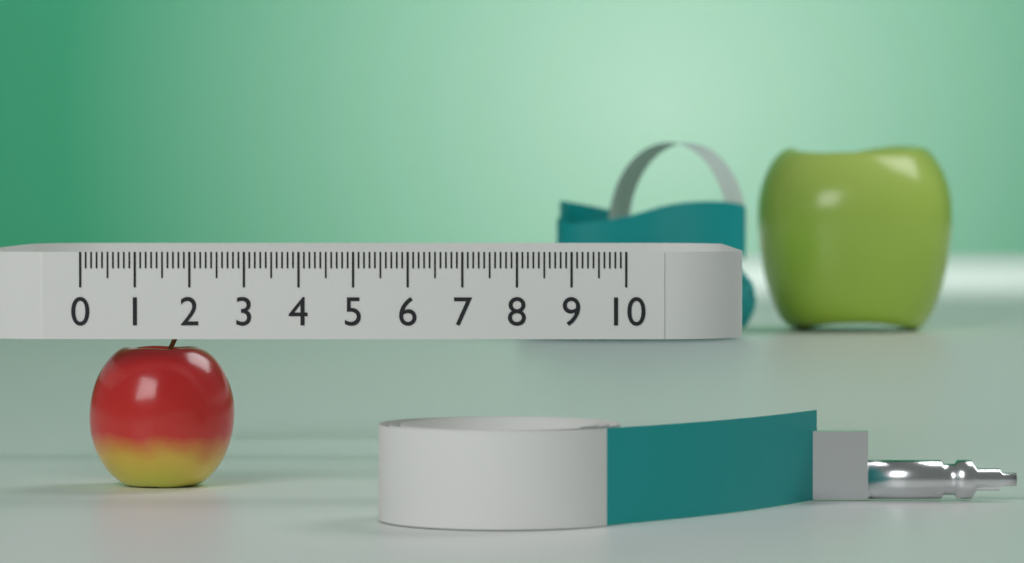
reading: 2.7 (no unit)
